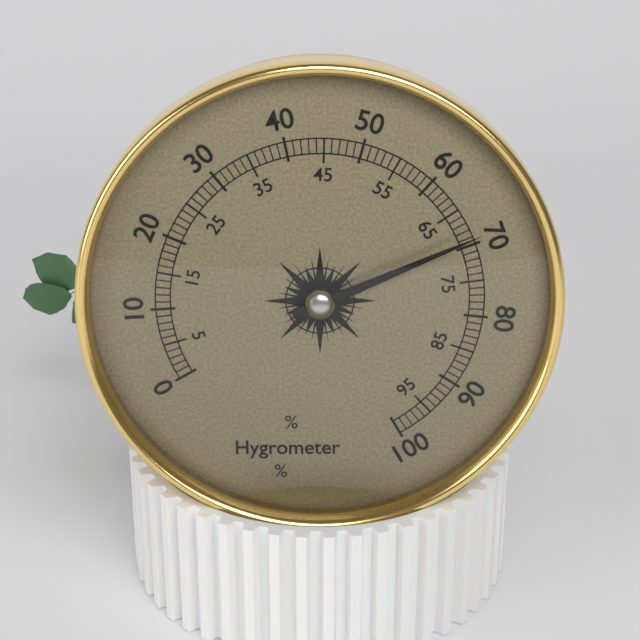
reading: 69 %
